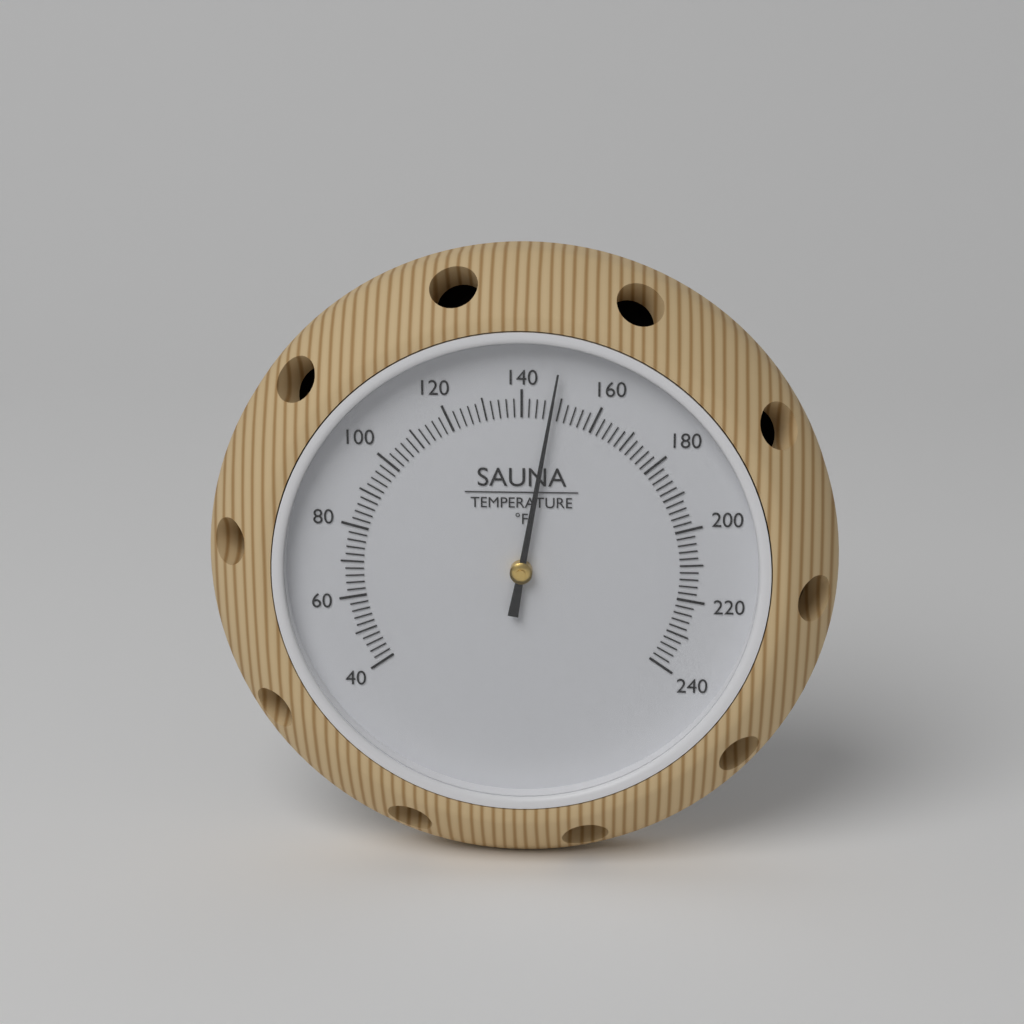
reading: 148 °F
